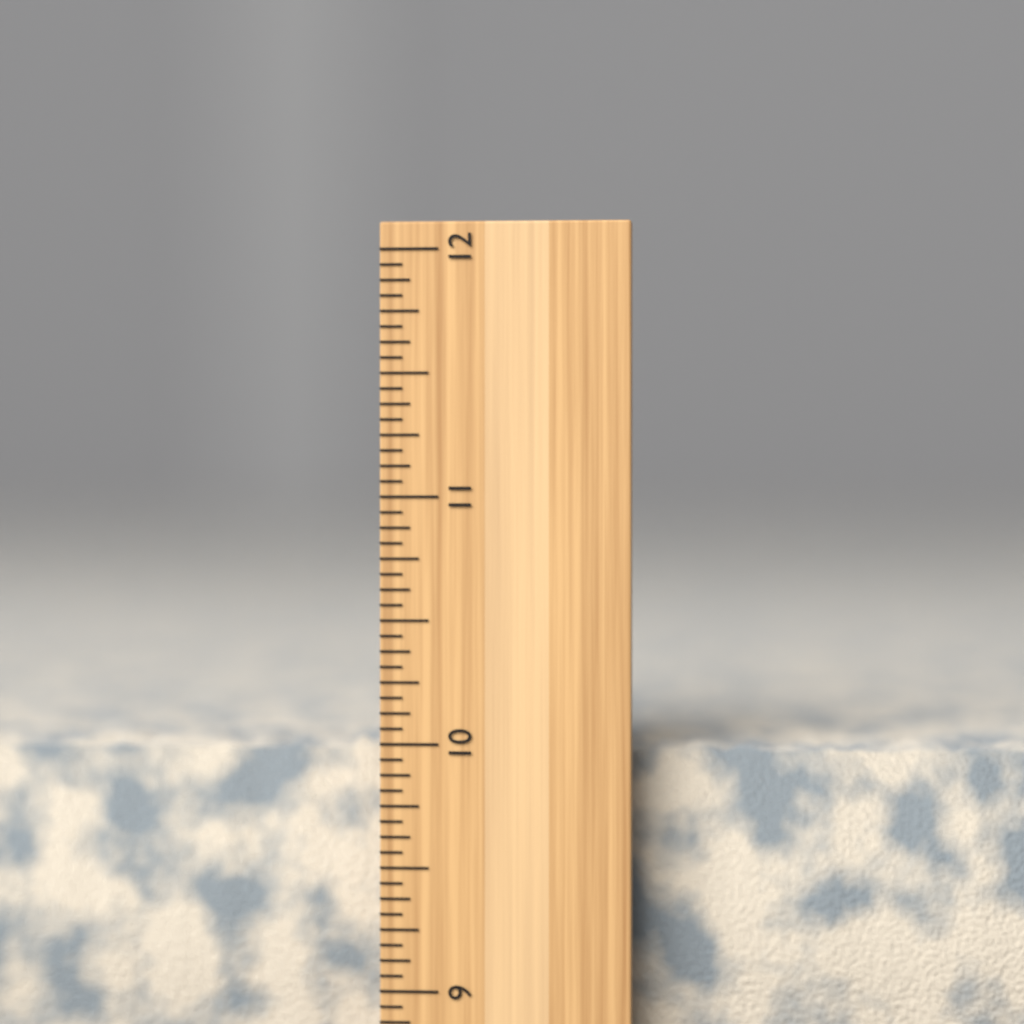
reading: 10.0000 inch
